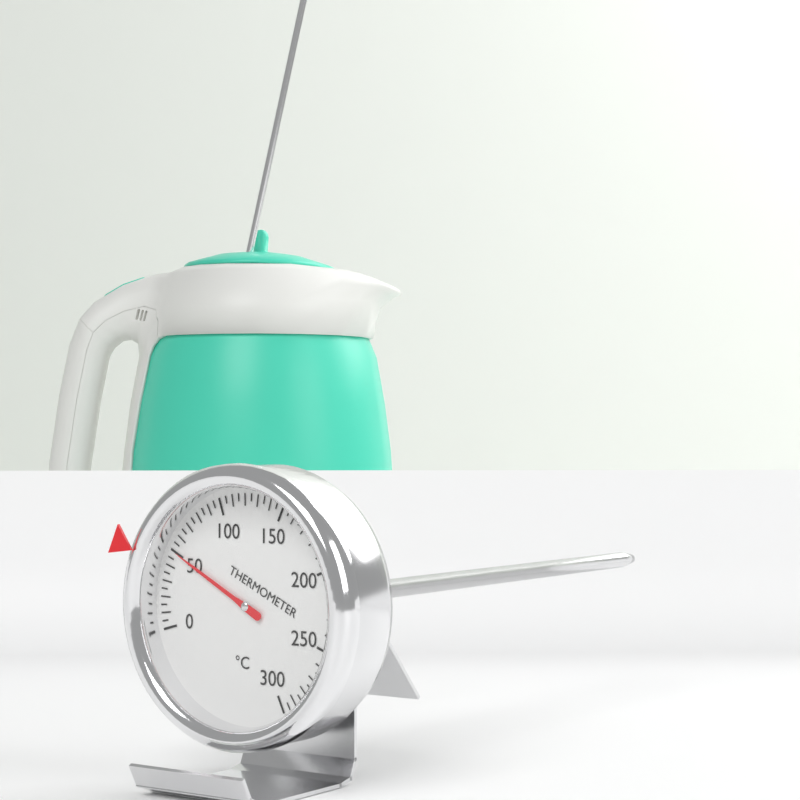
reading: 50 °C
